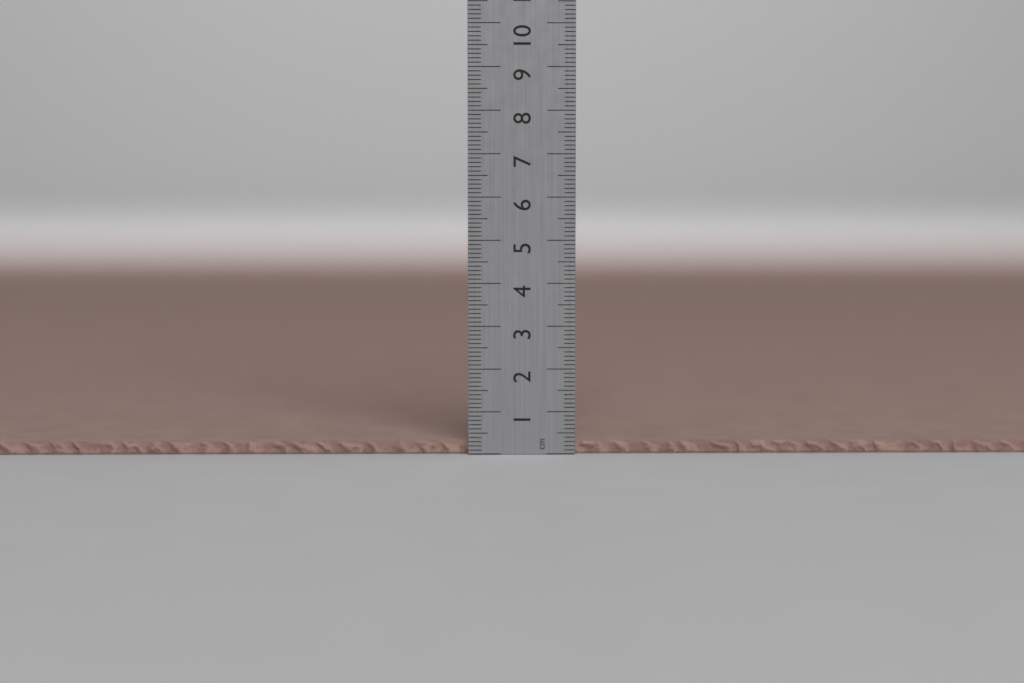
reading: 0.3 cm
